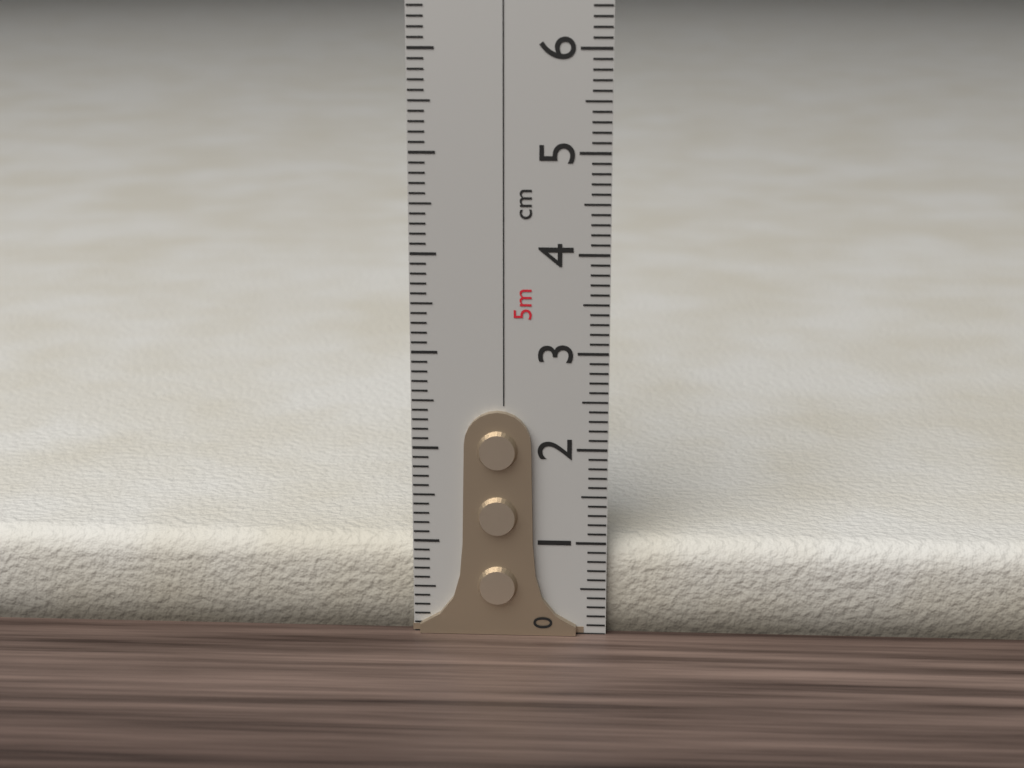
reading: 1.0 cm
